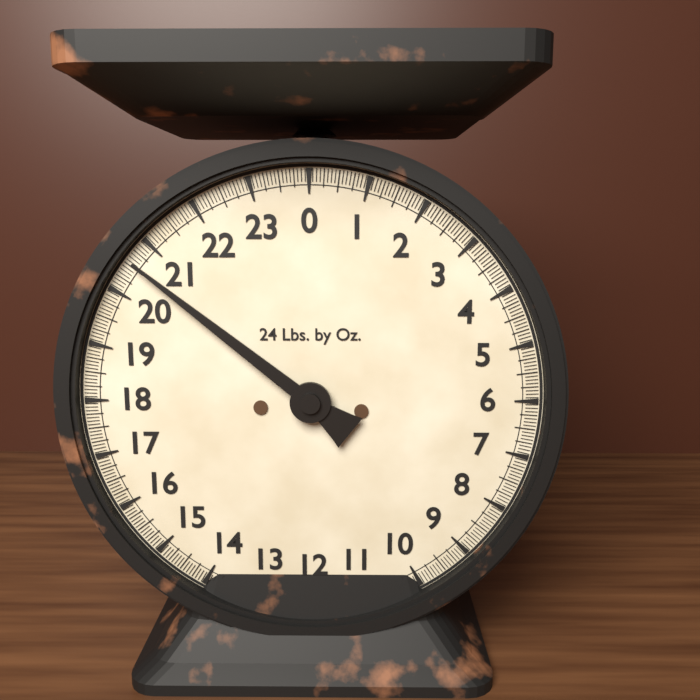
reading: 20.5625 lb
